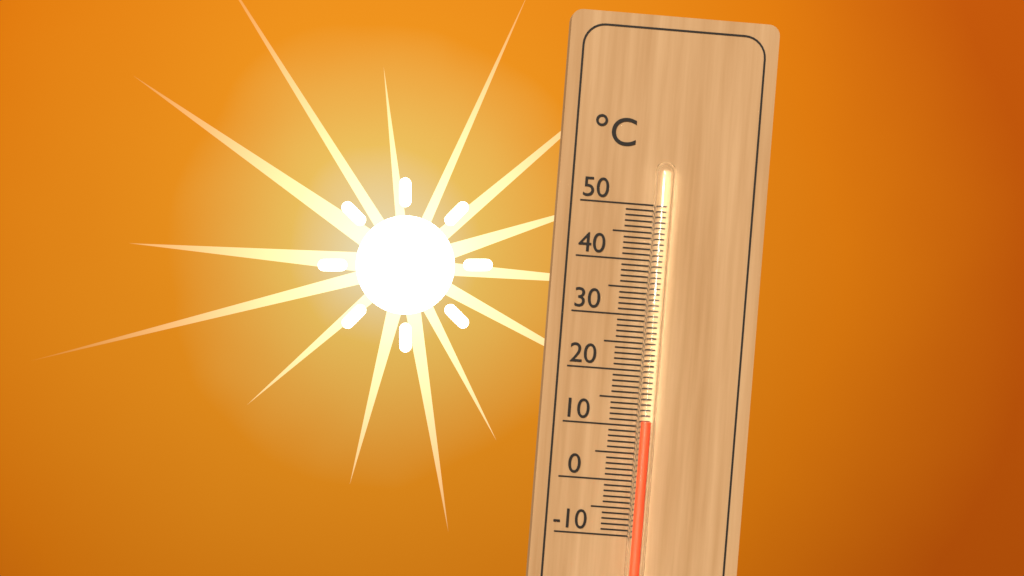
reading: 11 °C
